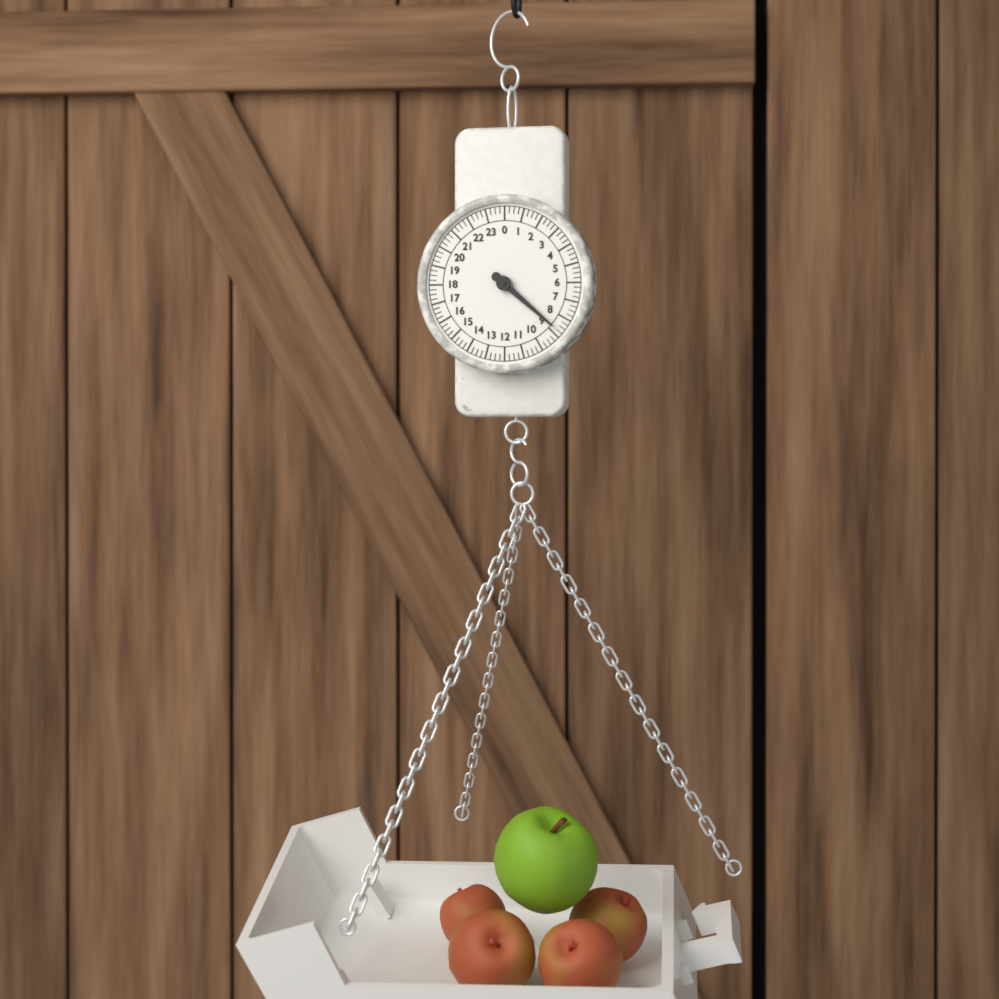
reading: 8.75 (no unit)
